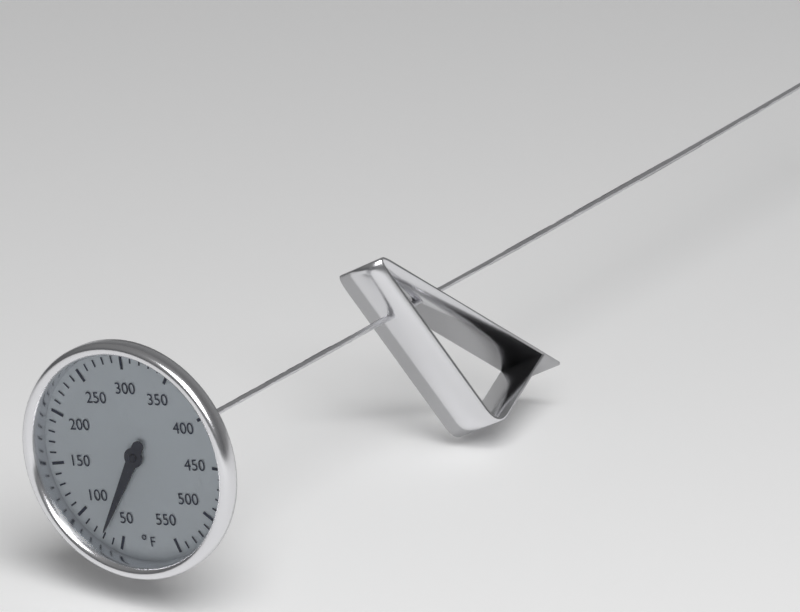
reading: 70 °F
